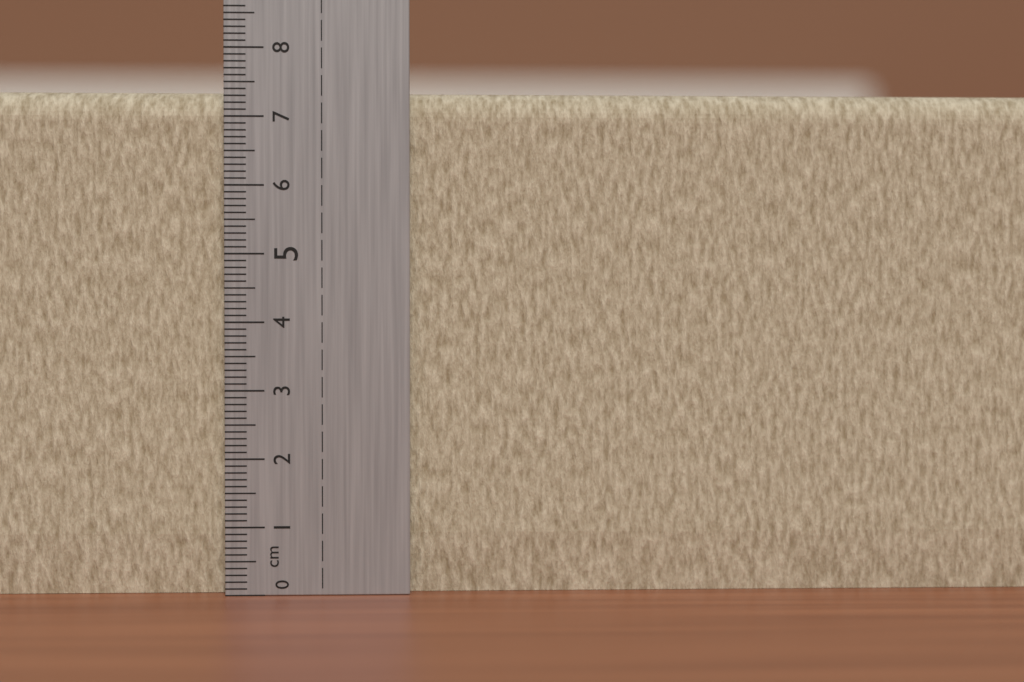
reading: 7.4 cm
